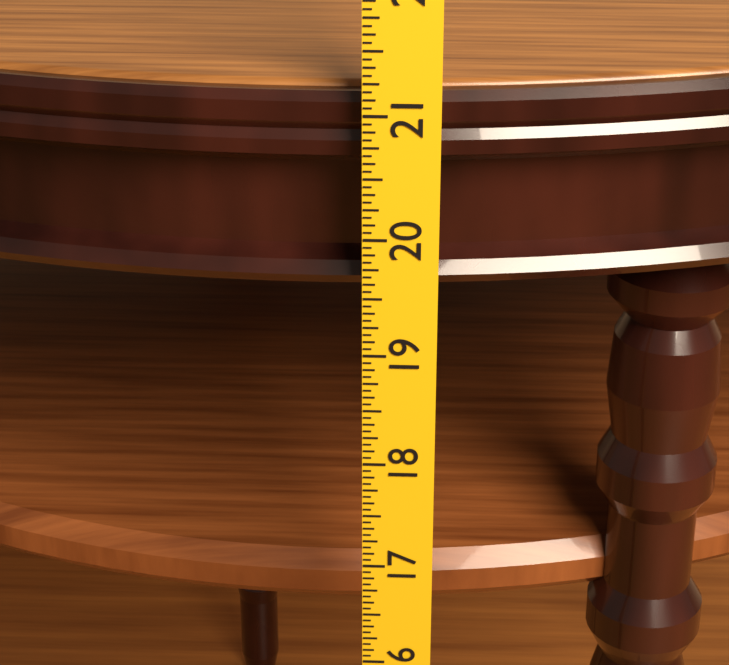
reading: 21.1250 in
